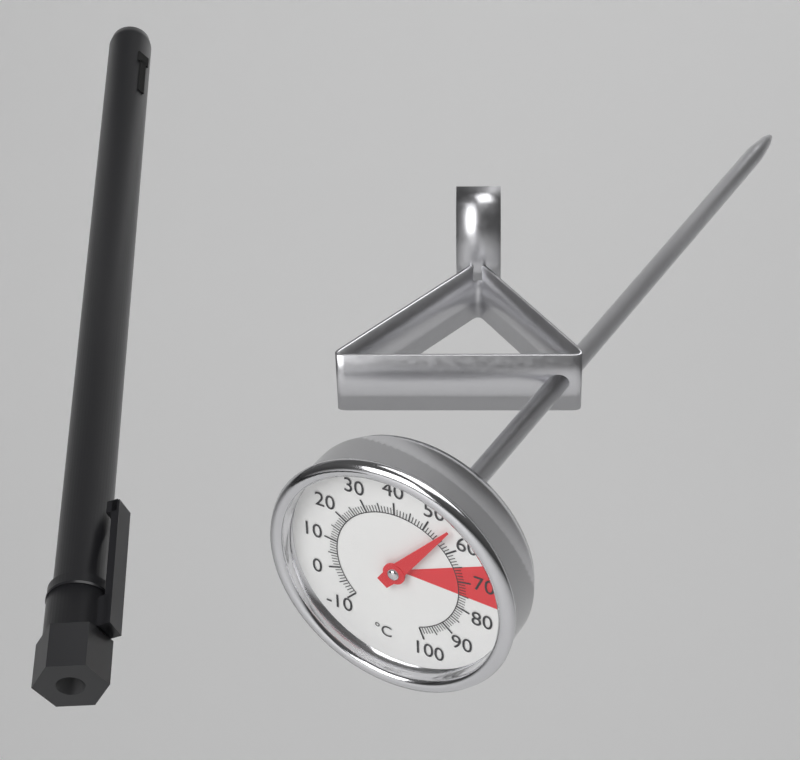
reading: 55 °C
